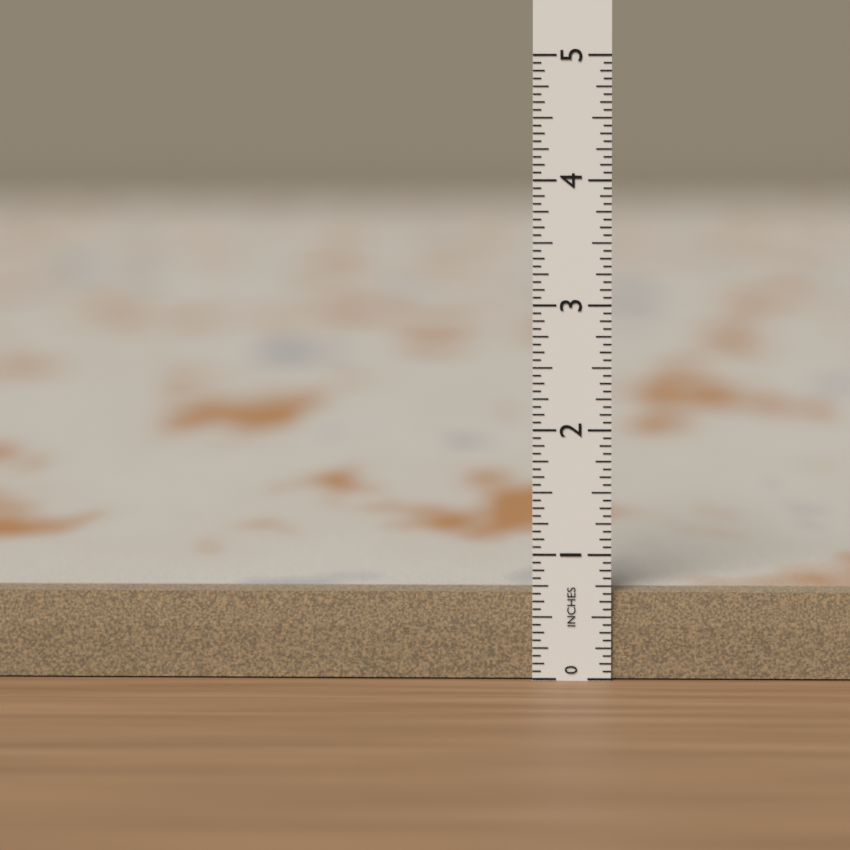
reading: 0.6875 in
